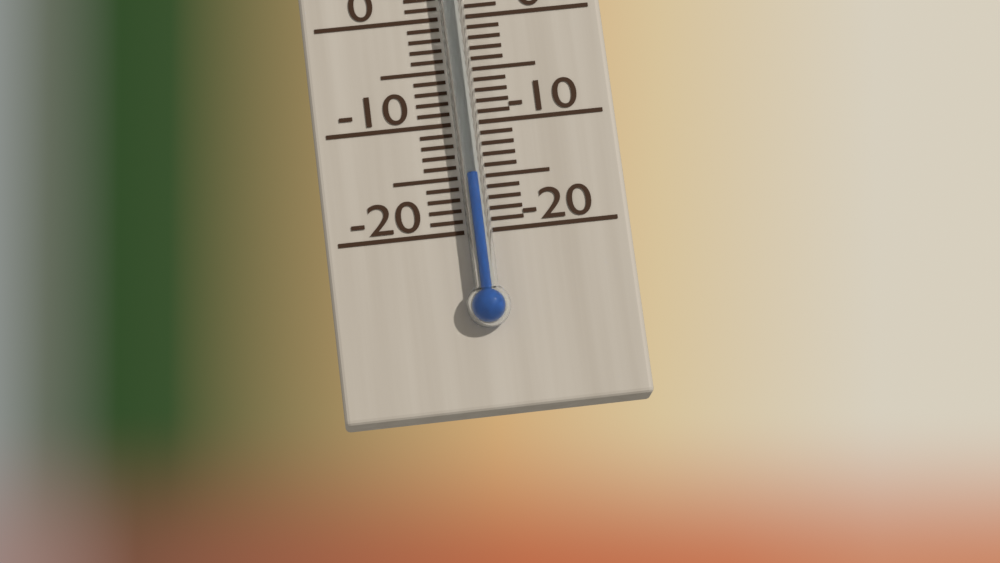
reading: -15 °C
